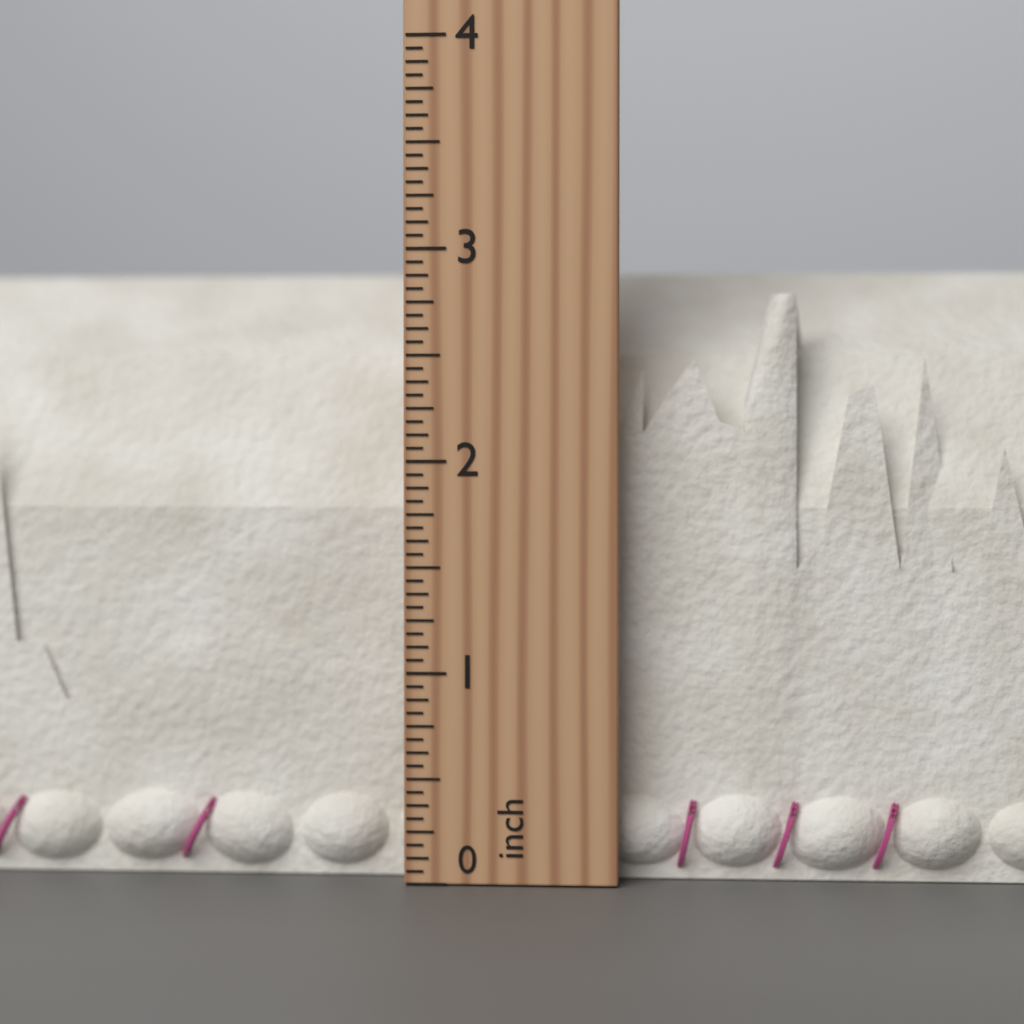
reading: 3.0000 inch
